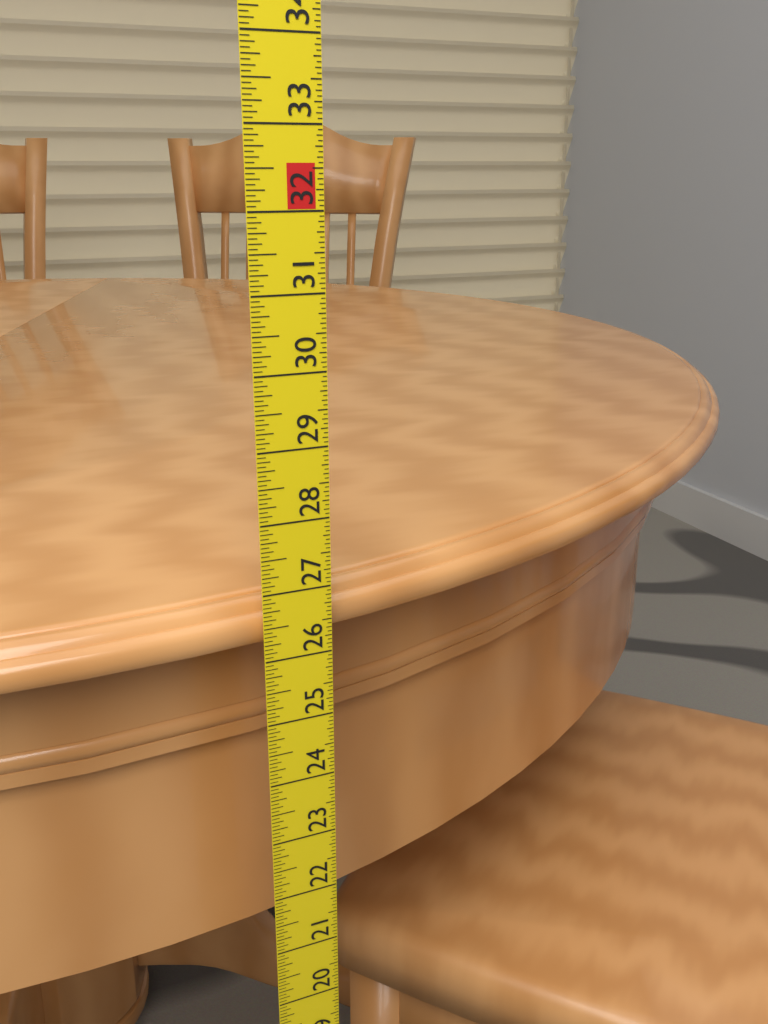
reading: 26.8125 in
